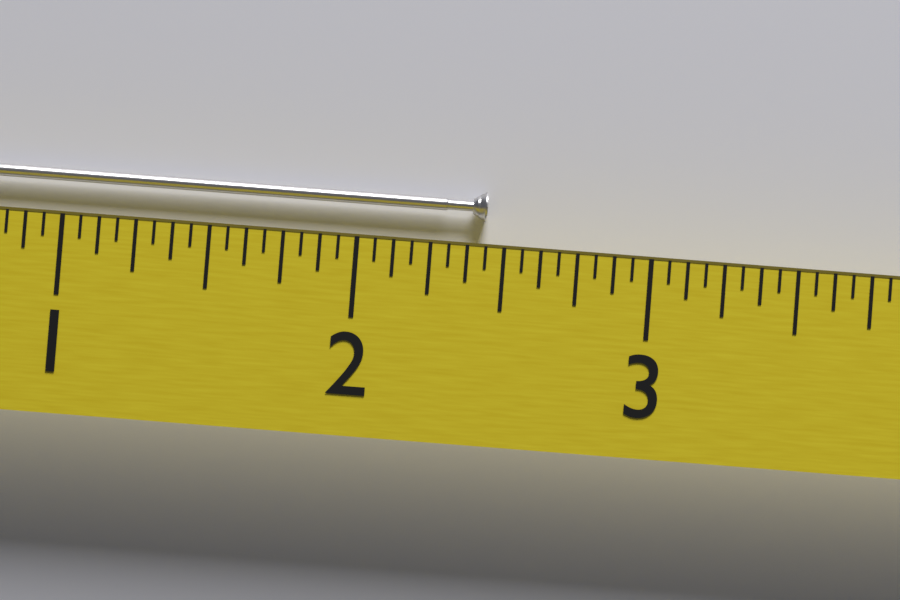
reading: 2.4375 (no unit)
